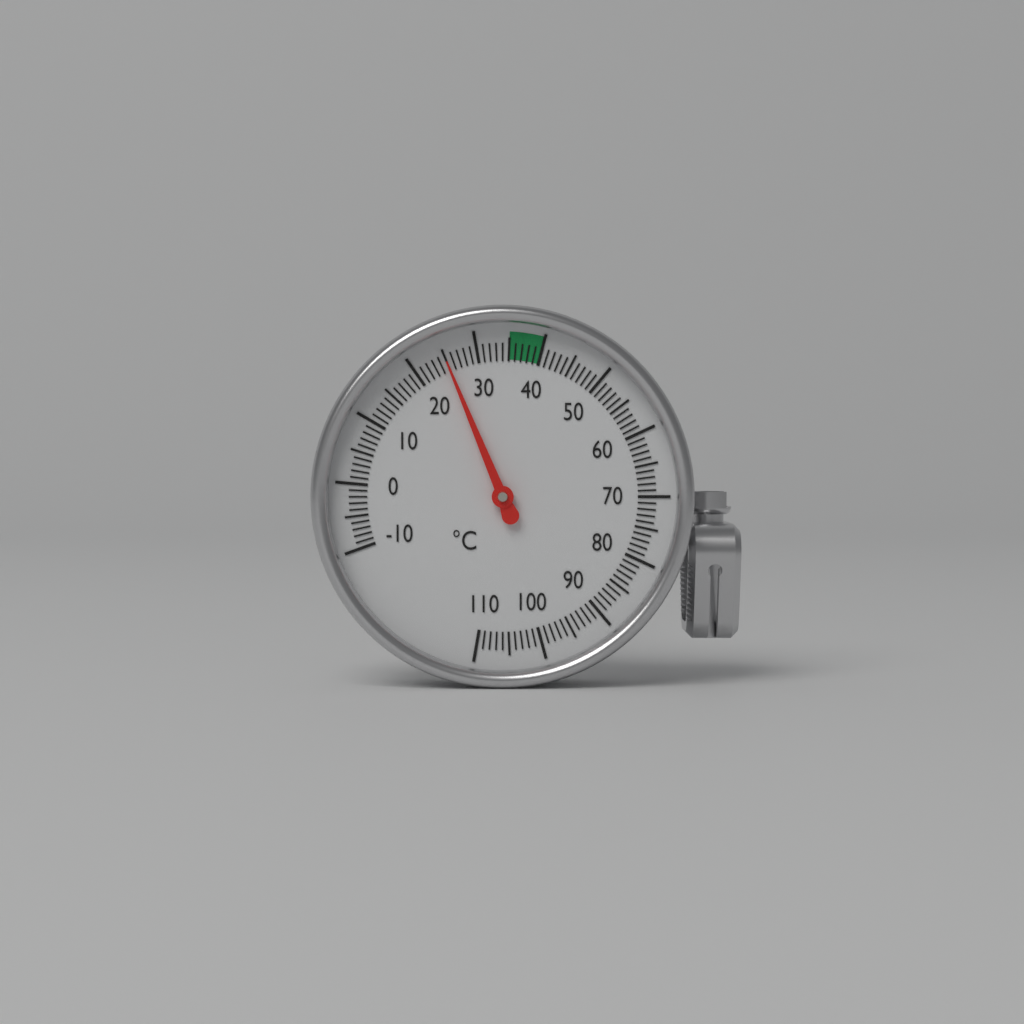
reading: 25 °C
